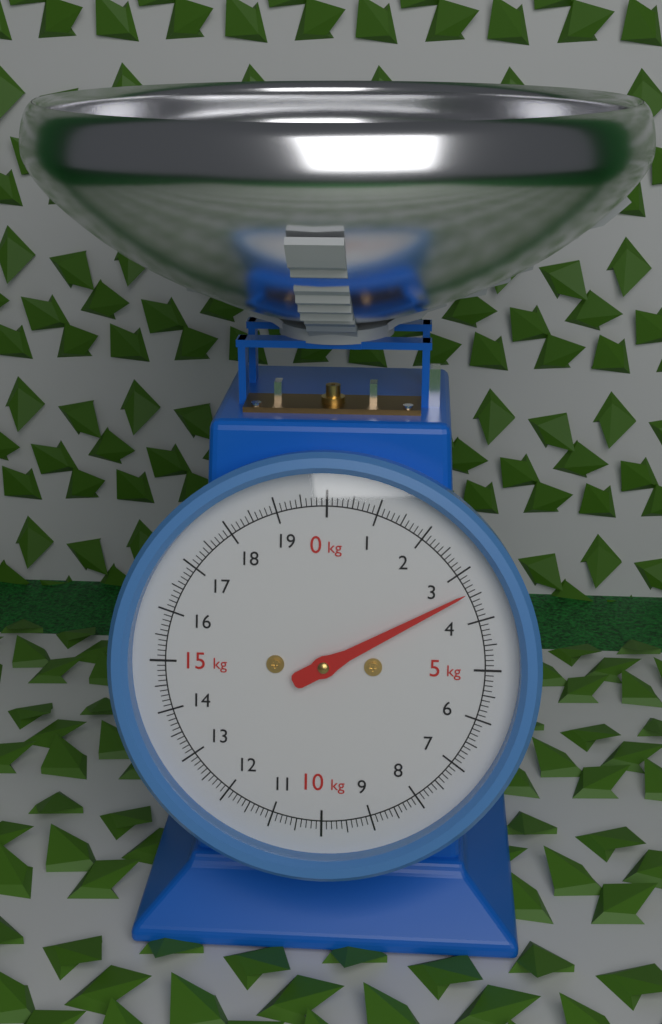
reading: 3.4 kg
